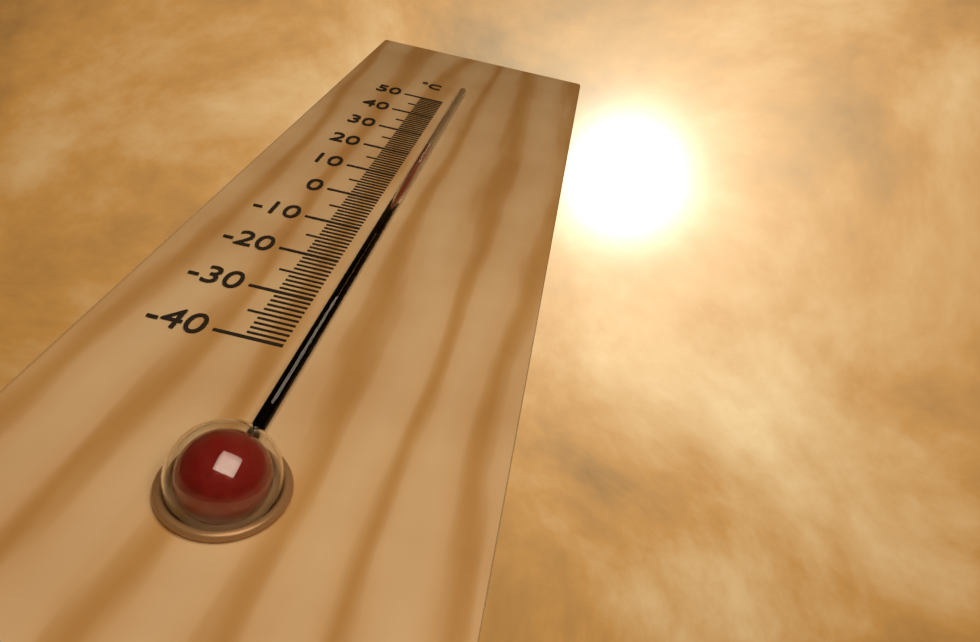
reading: 23 °C
